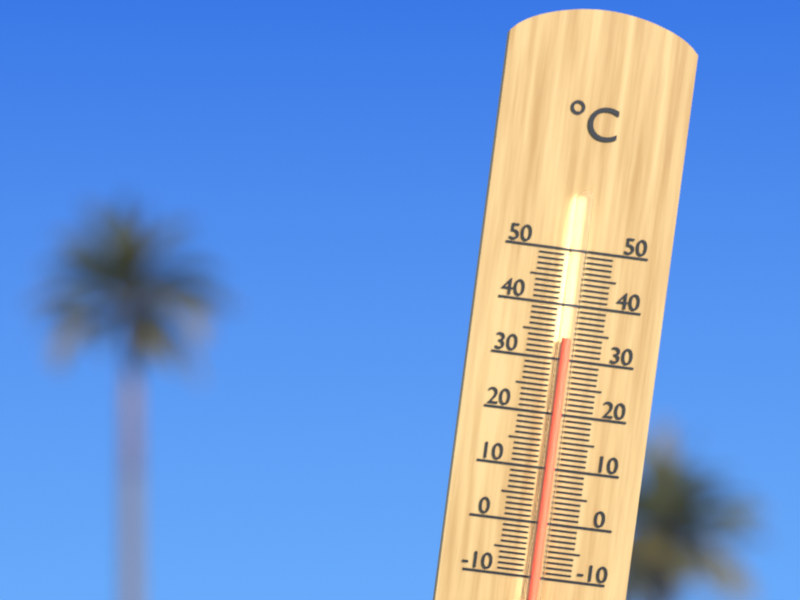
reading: 34 °C
